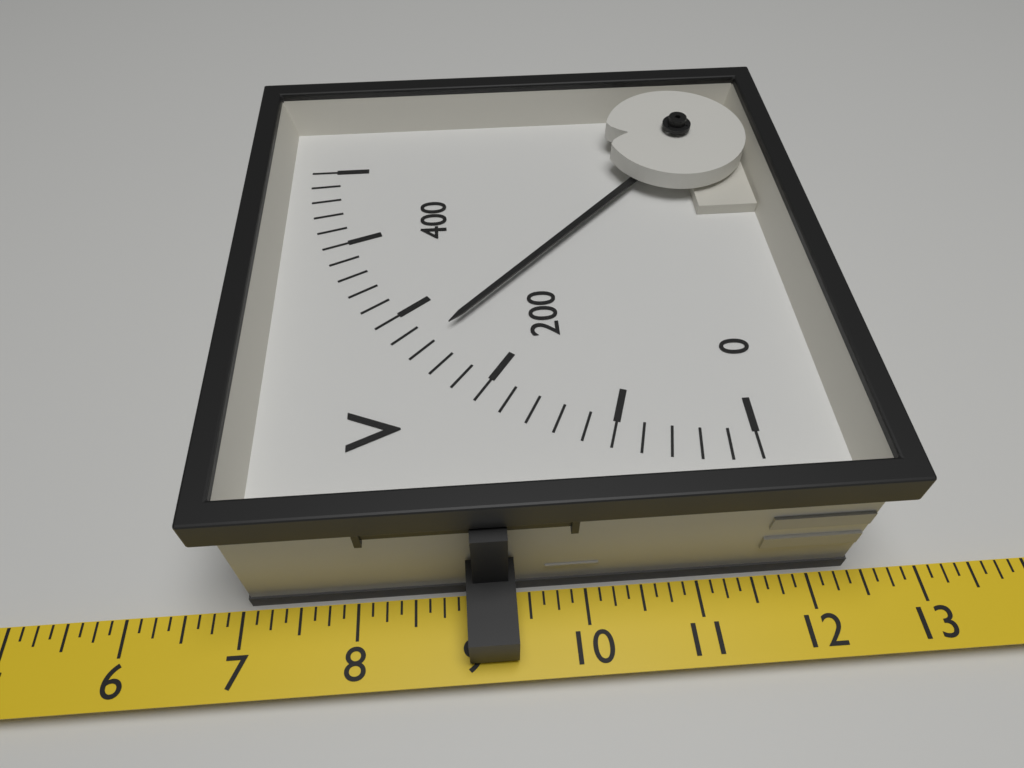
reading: 260 V
